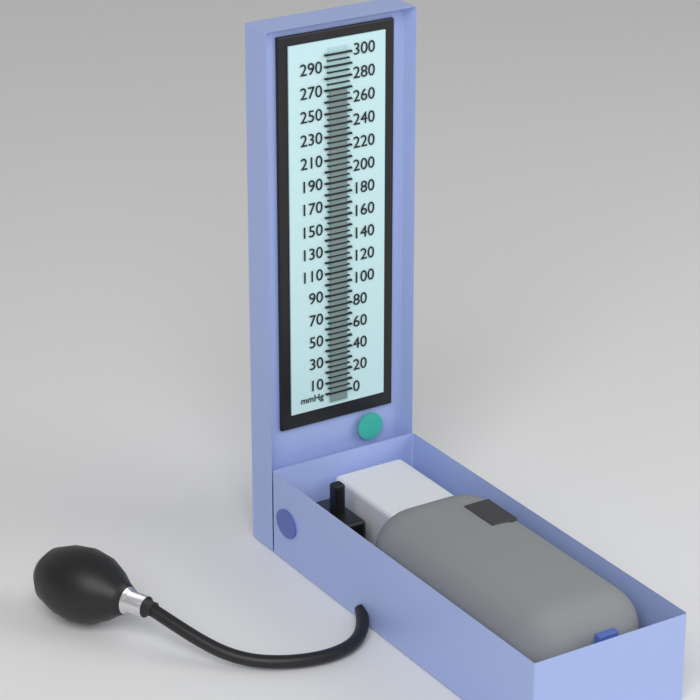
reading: 270 mmHg
